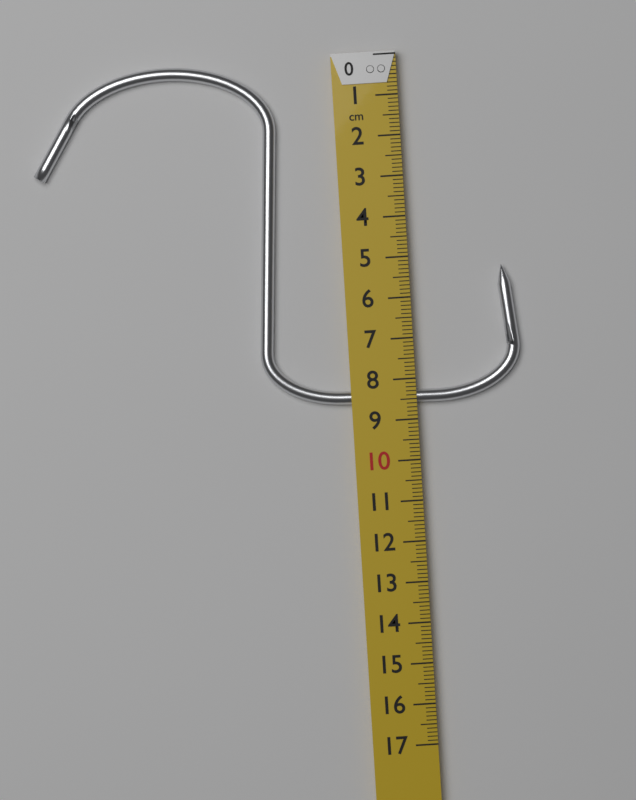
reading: 8.6 cm
